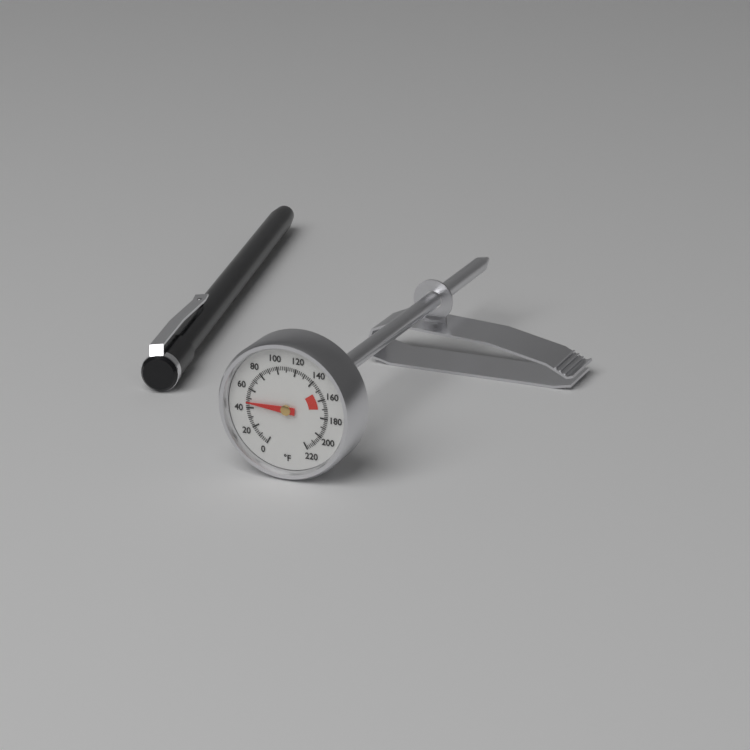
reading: 46 °F
